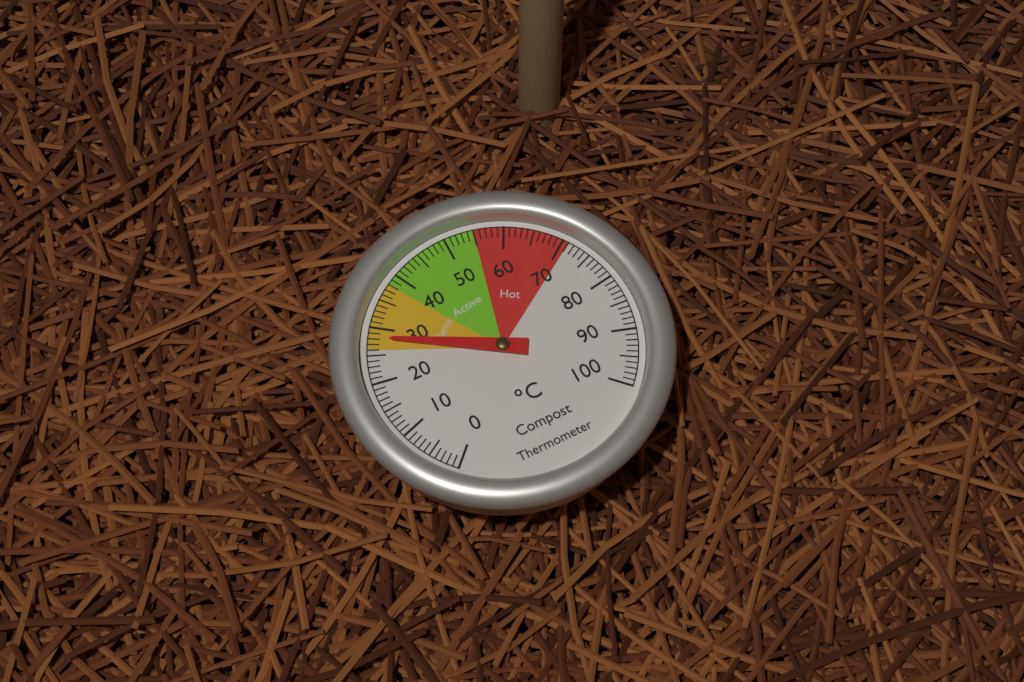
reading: 28 °C
